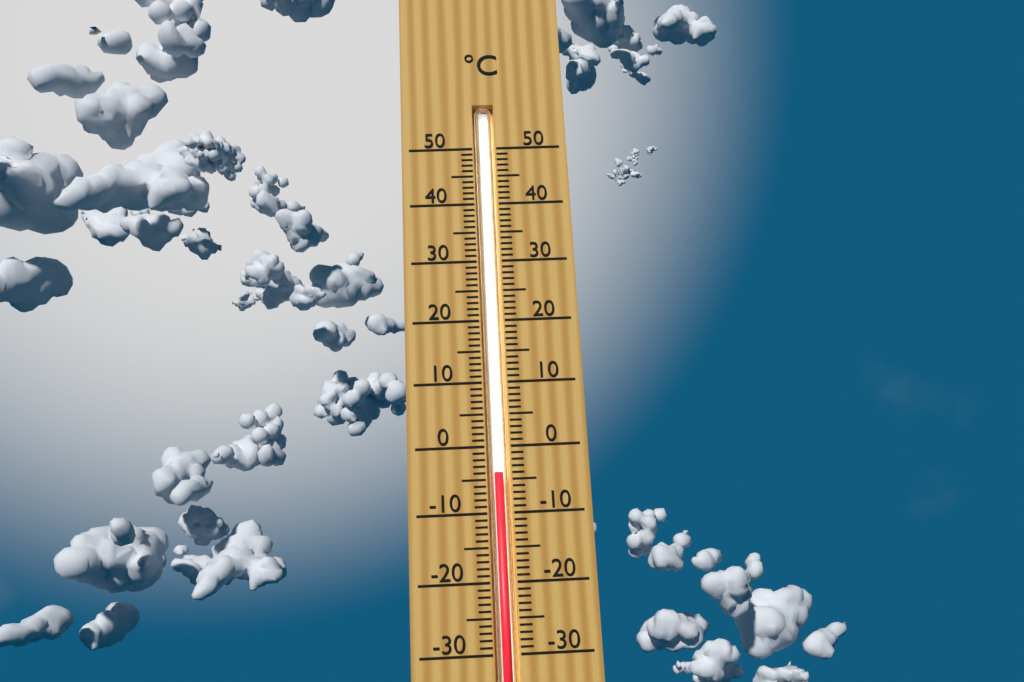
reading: -4 °C
